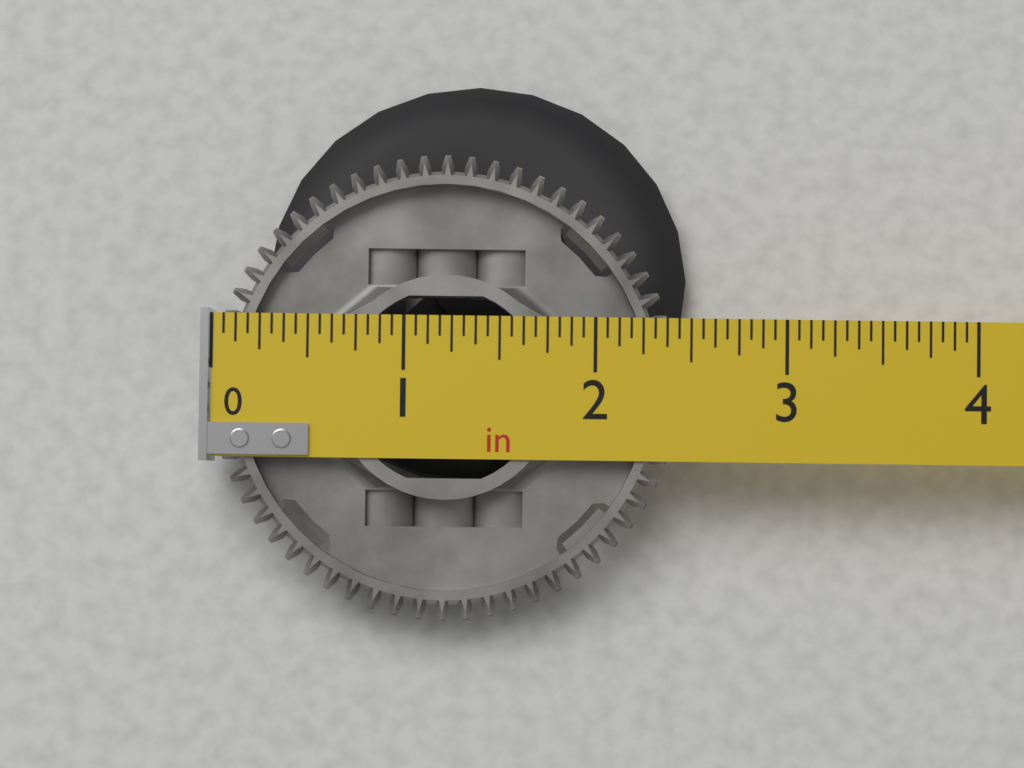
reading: 2.4375 in
